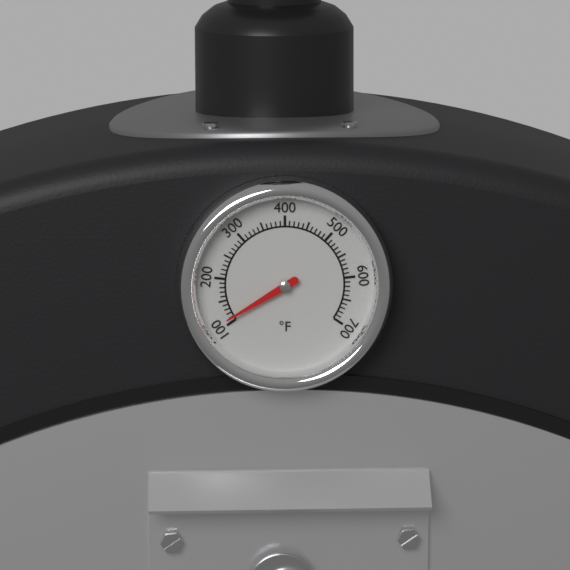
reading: 110 °F
